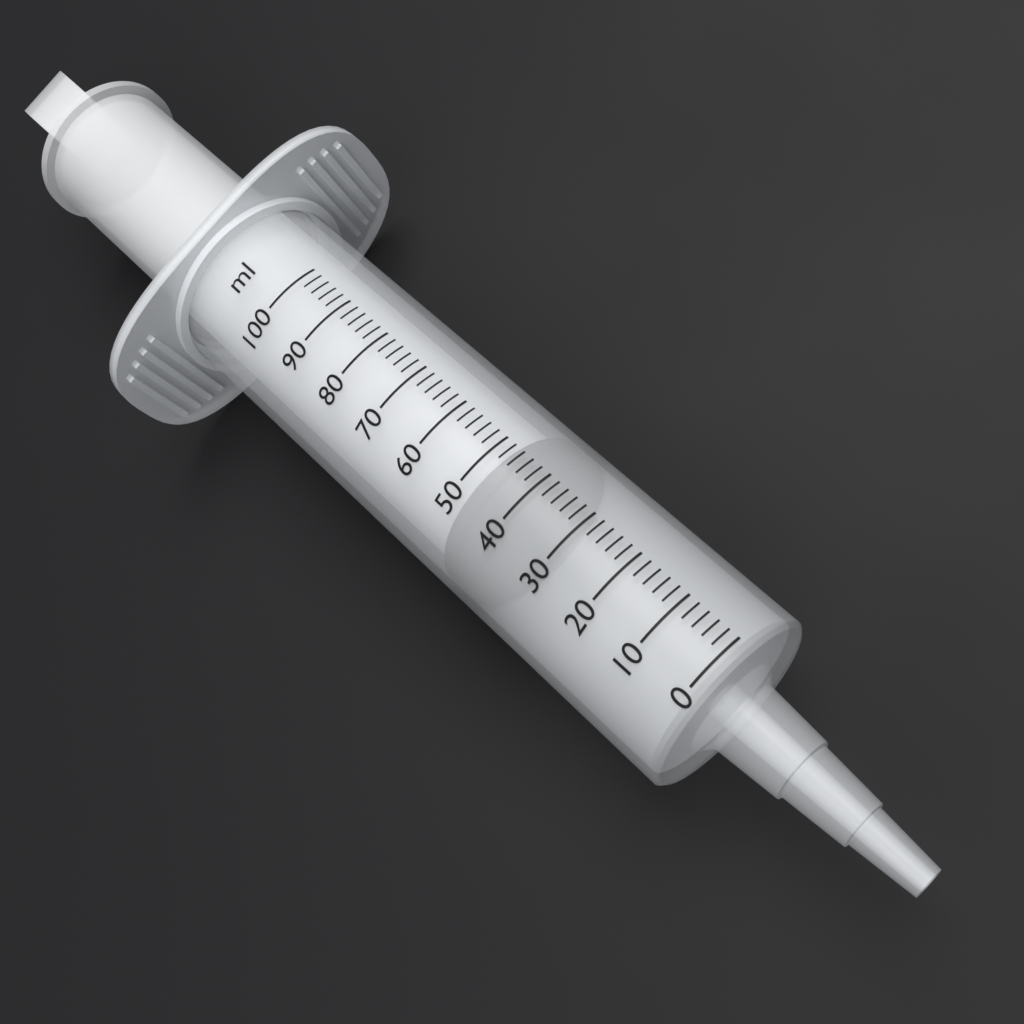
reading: 40 ml
